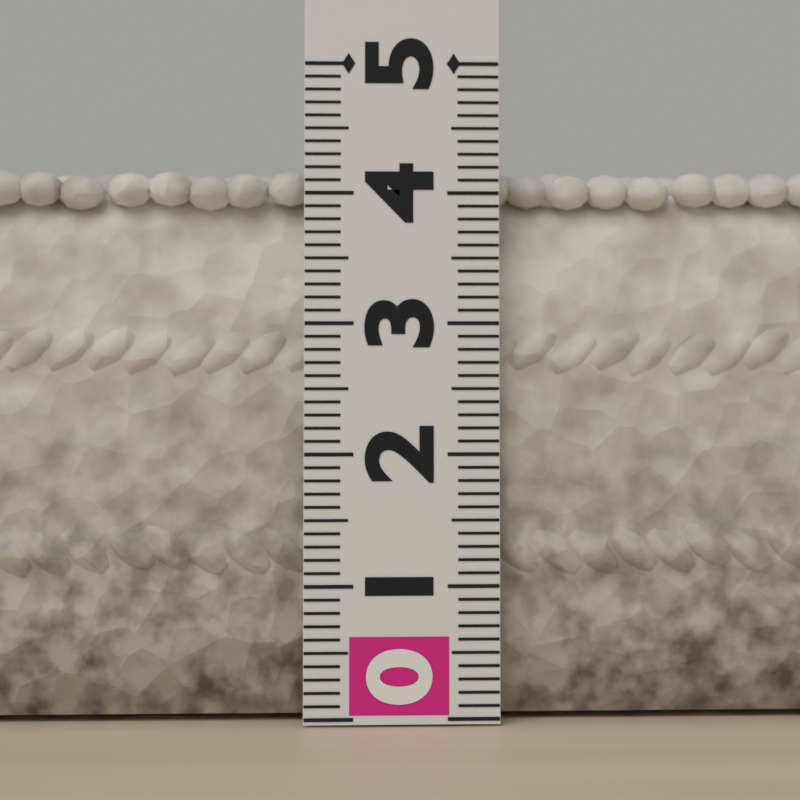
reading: 4.2 (no unit)
